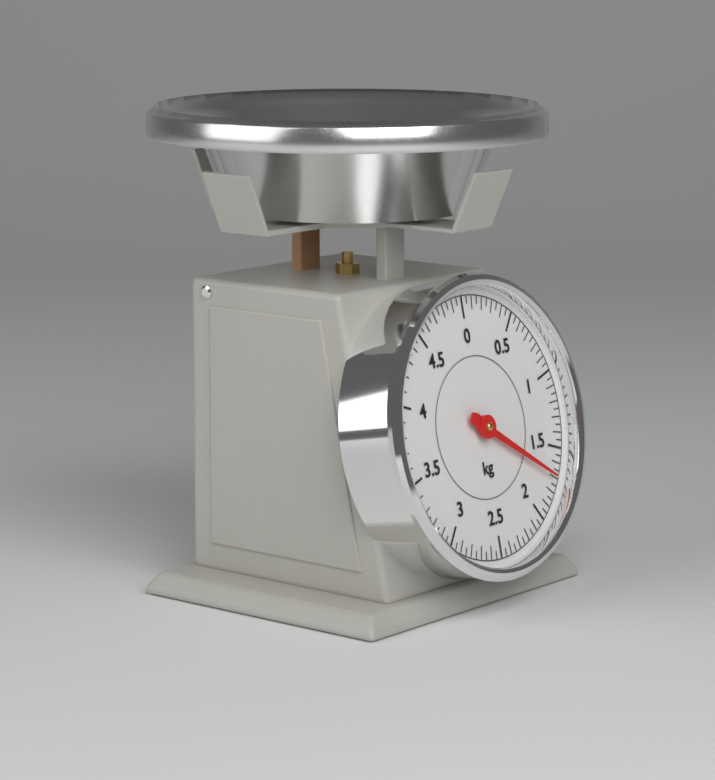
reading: 1.70 kg
